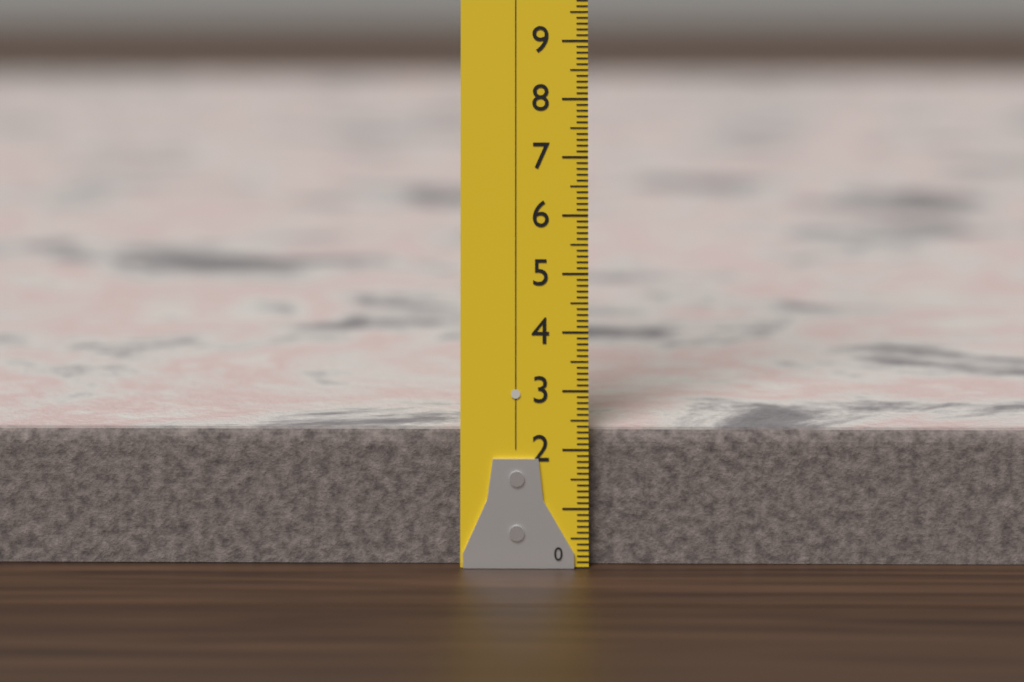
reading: 2.3 (no unit)
